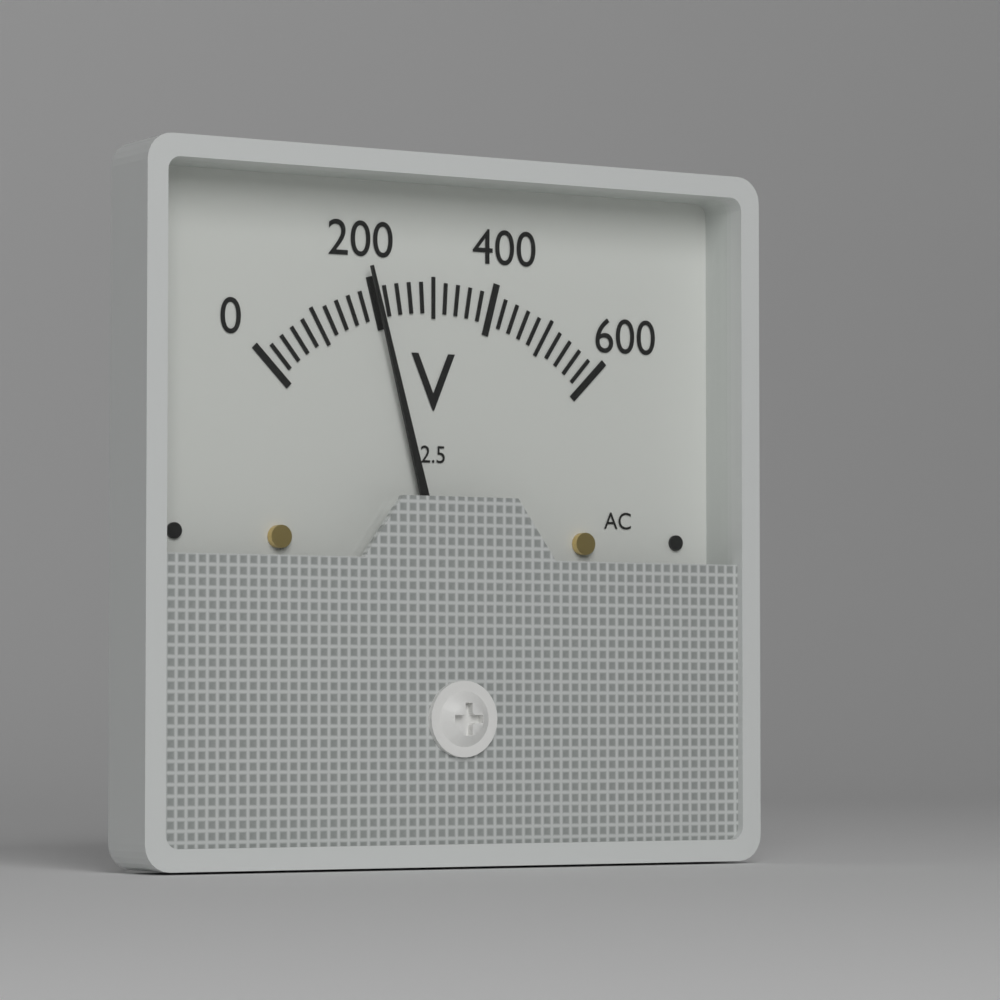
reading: 200 V
